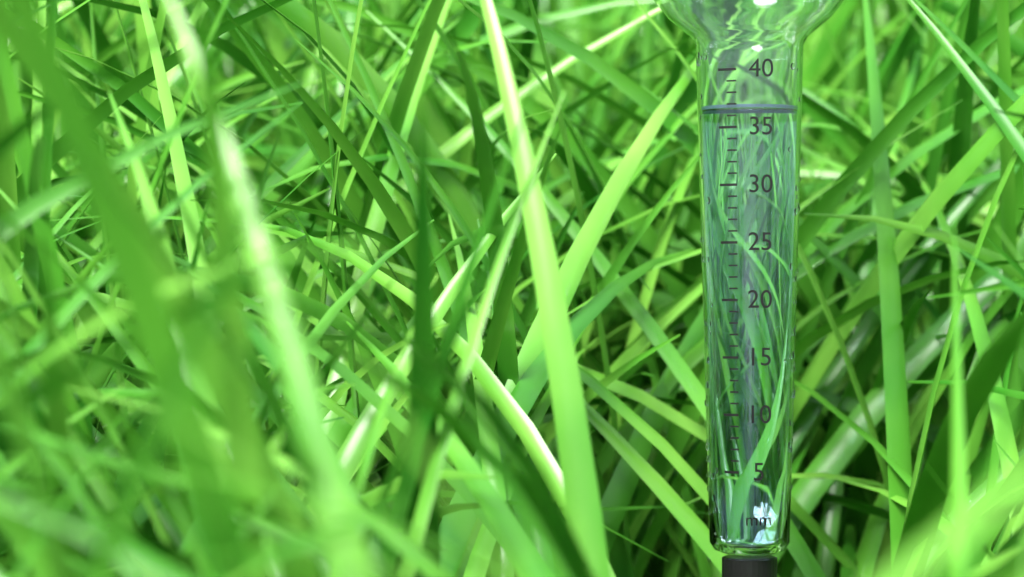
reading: 37 mm
